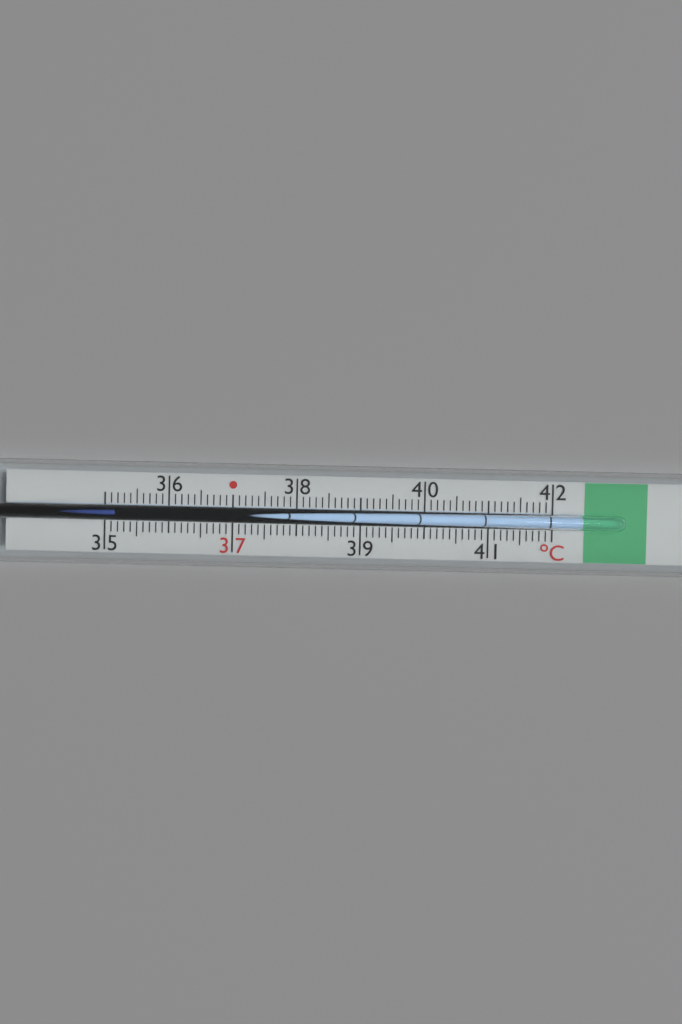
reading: 35.2 °C
